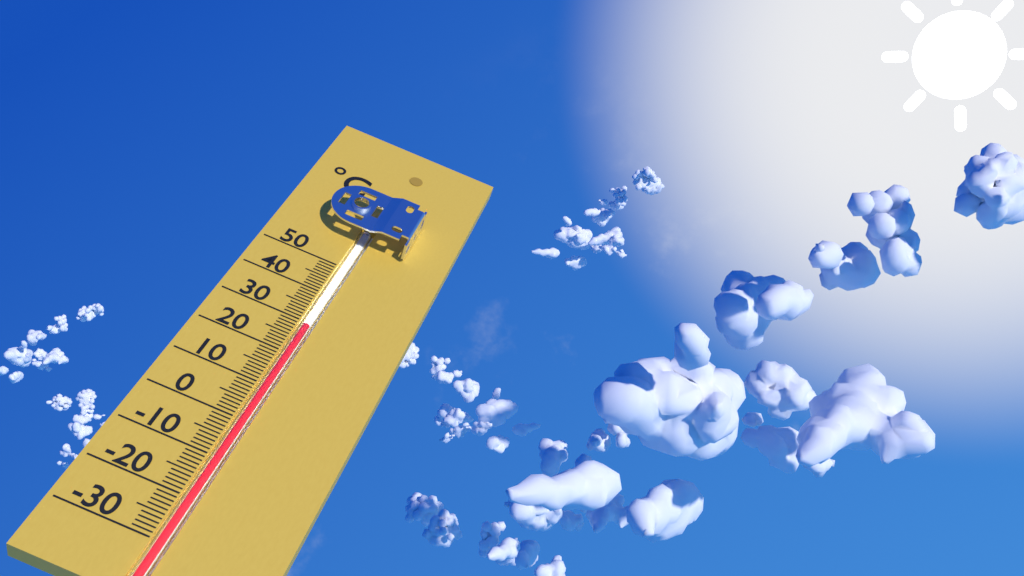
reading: 29 °C
